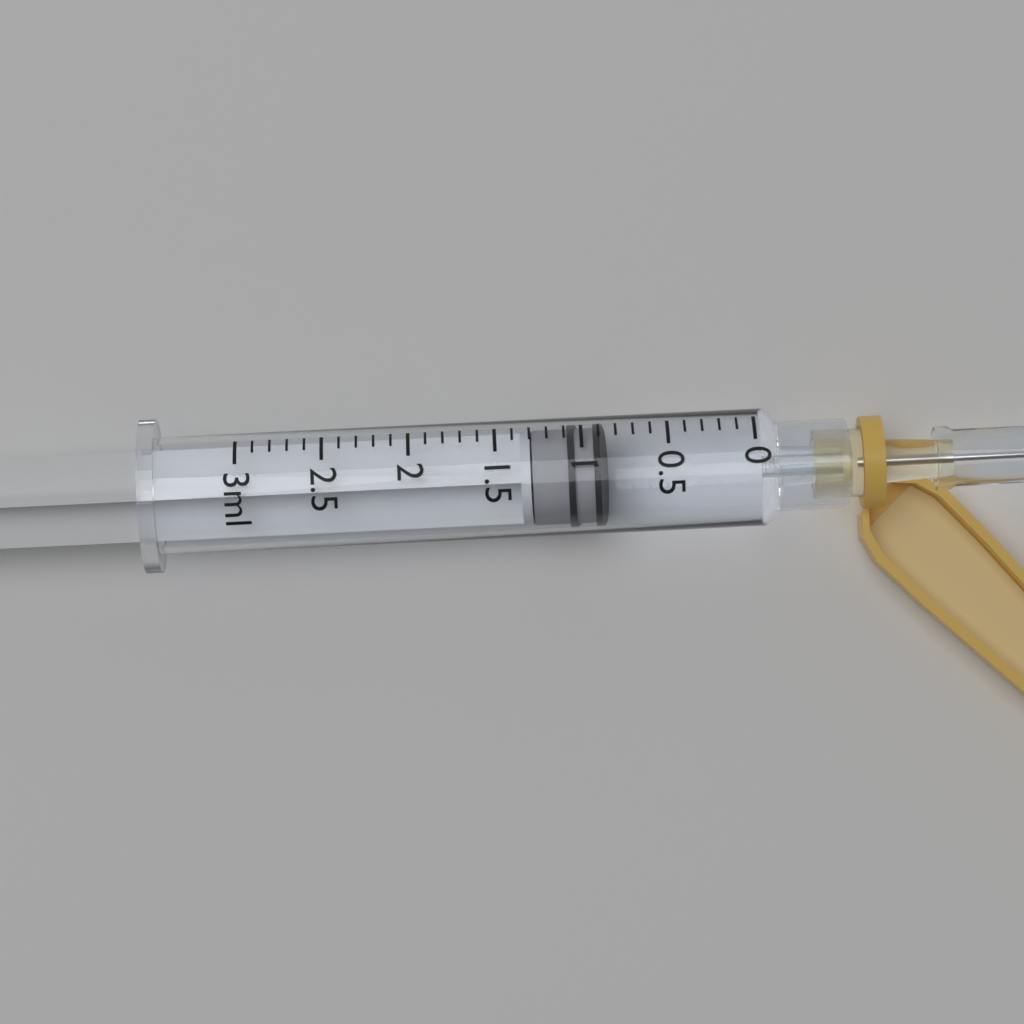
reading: 0.9 ml
